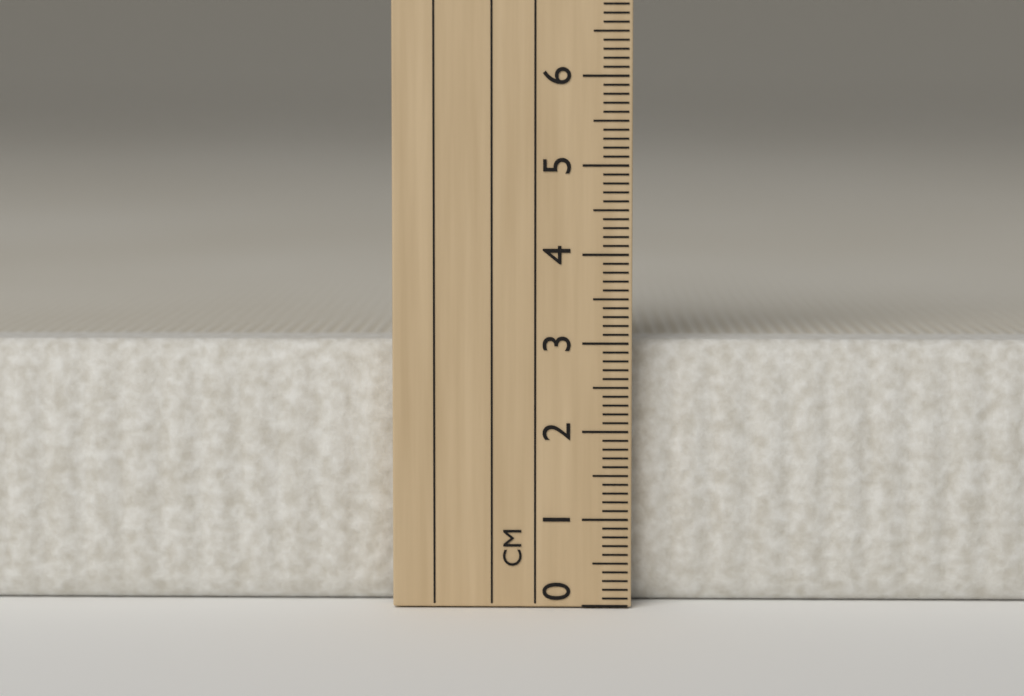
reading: 3.0 cm
